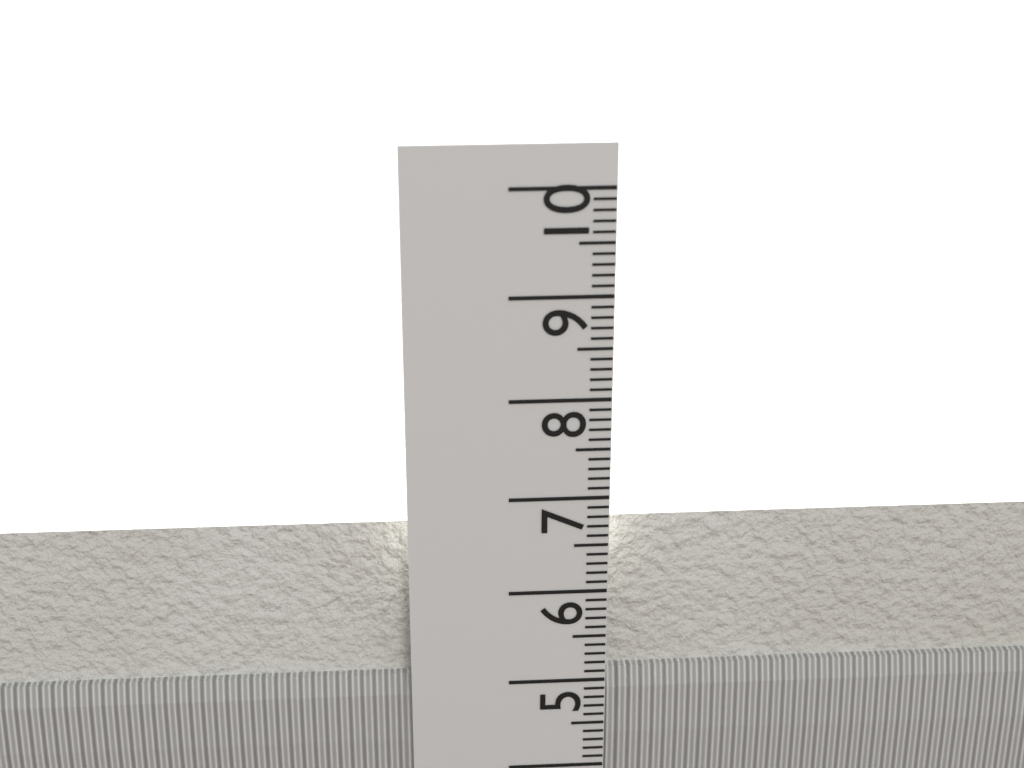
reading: 6.7 cm
